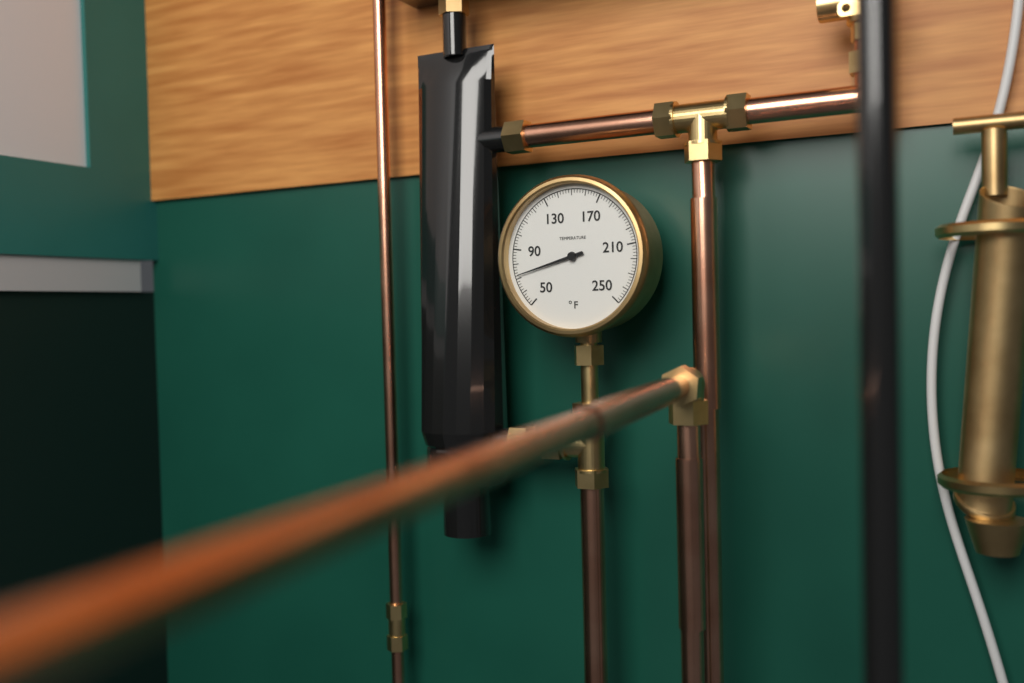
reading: 72 °F
